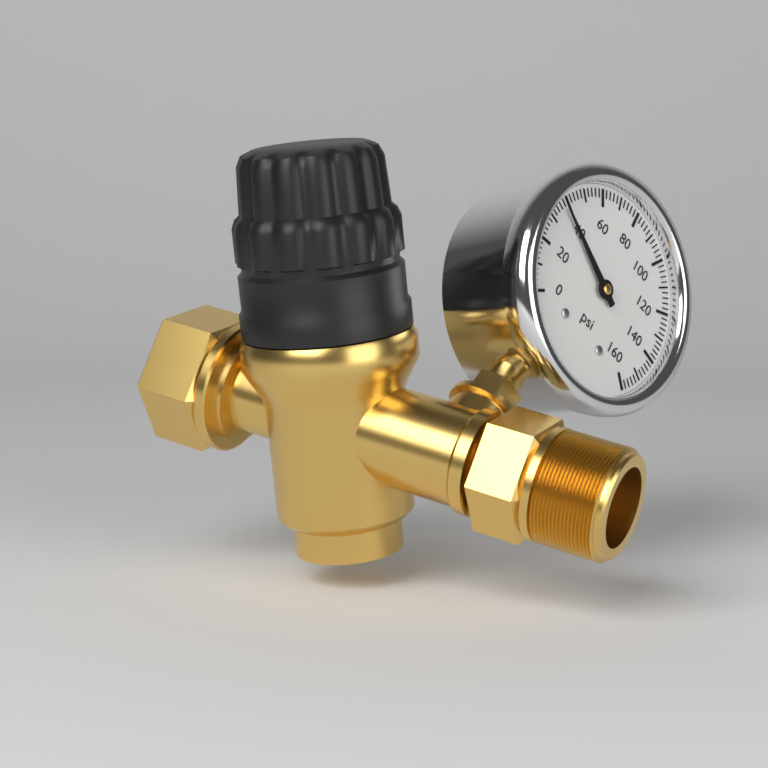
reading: 38 psi
